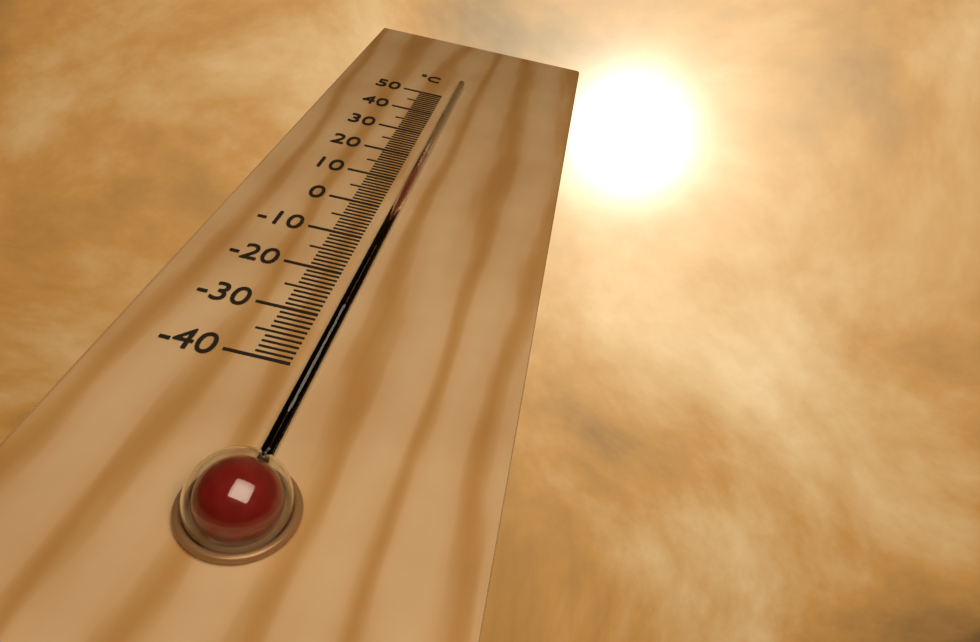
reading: 20 °C
